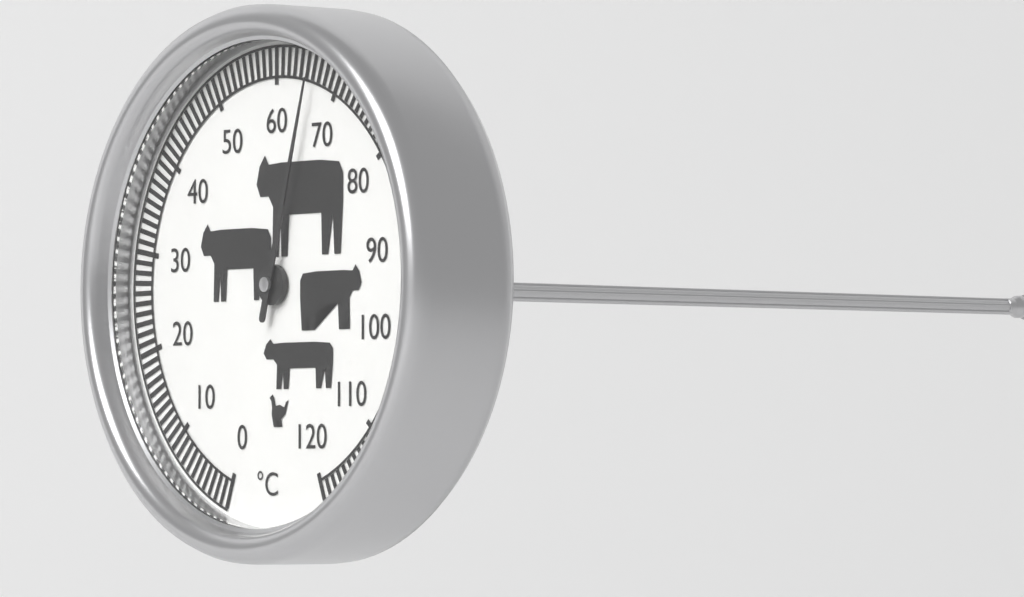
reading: 66 °C
